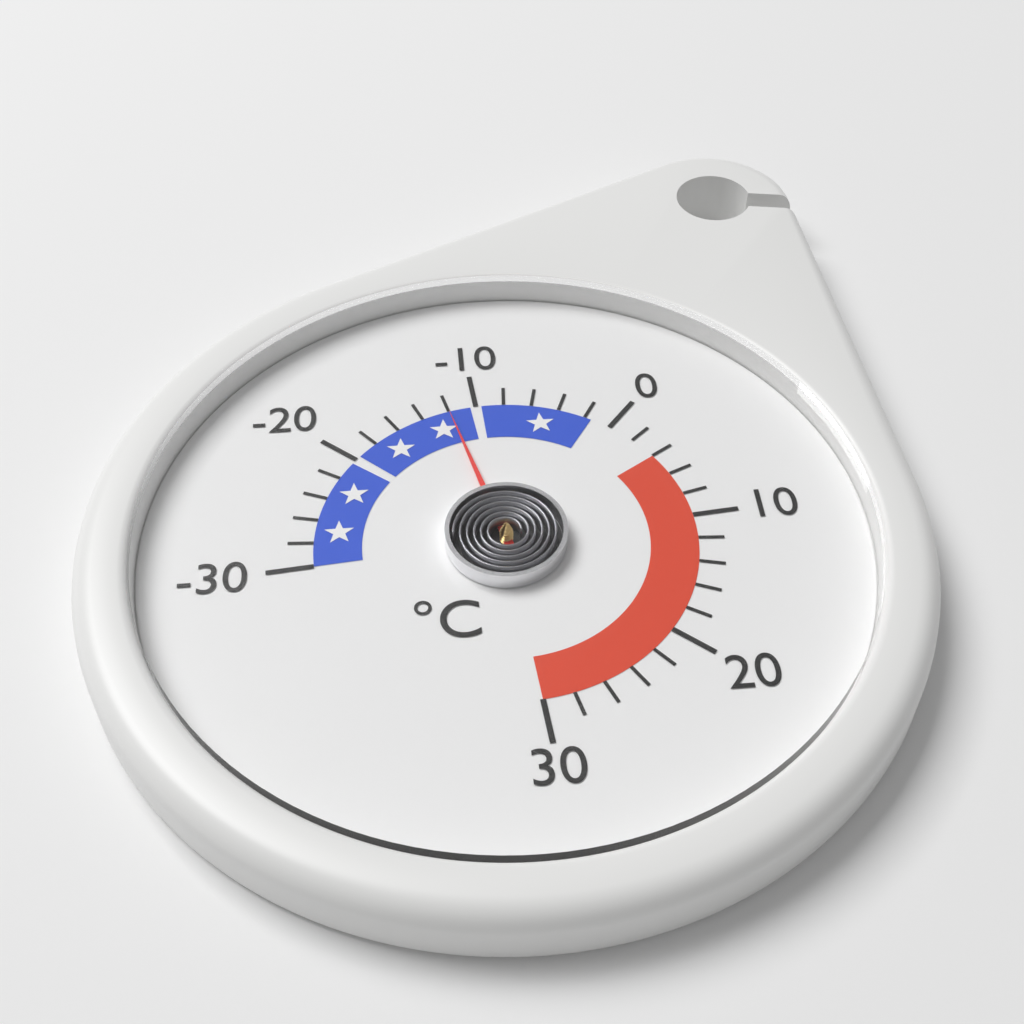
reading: -12 °C
